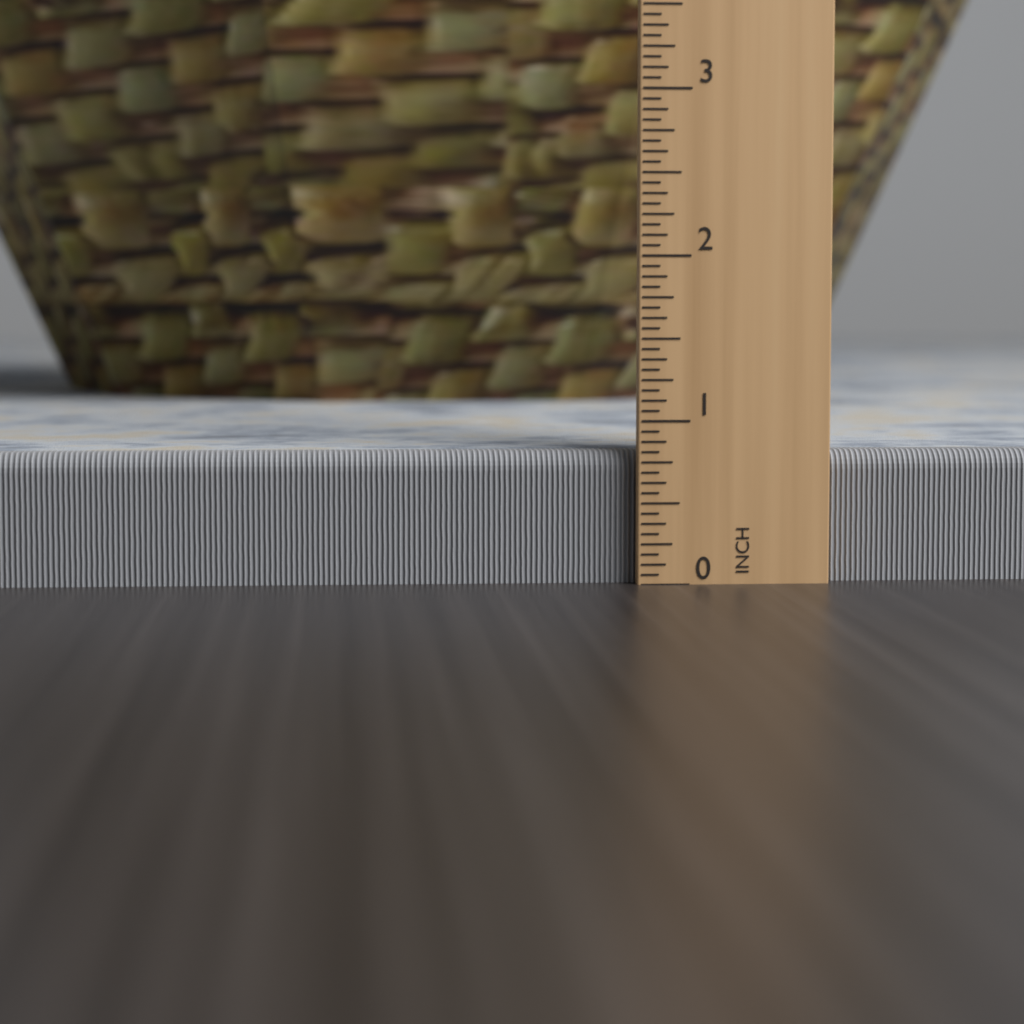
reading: 0.8125 in
